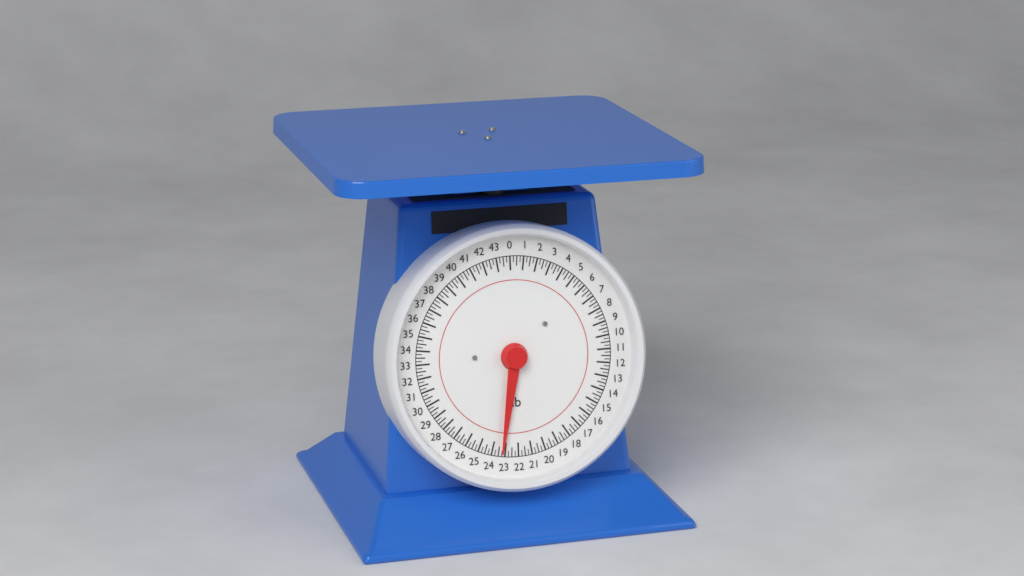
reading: 23.25 lb
